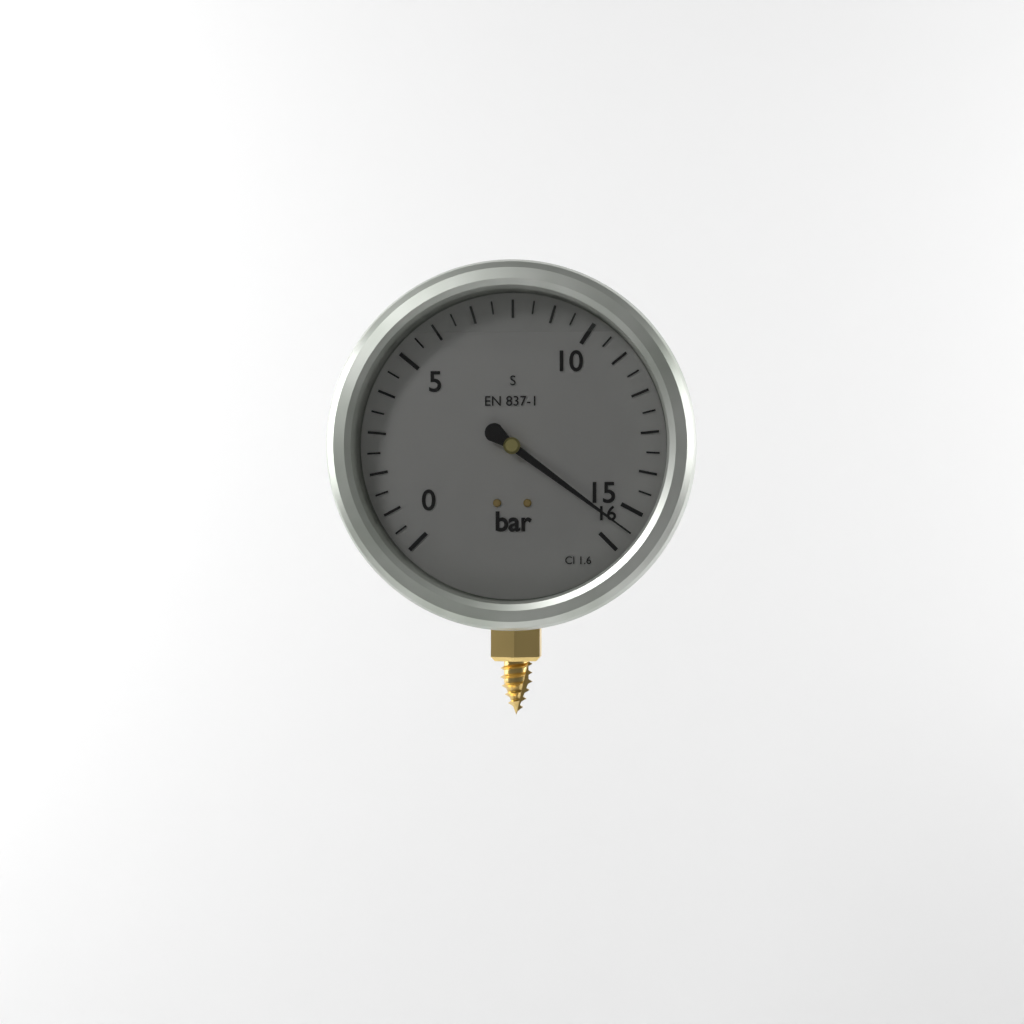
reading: 15.5 bar
